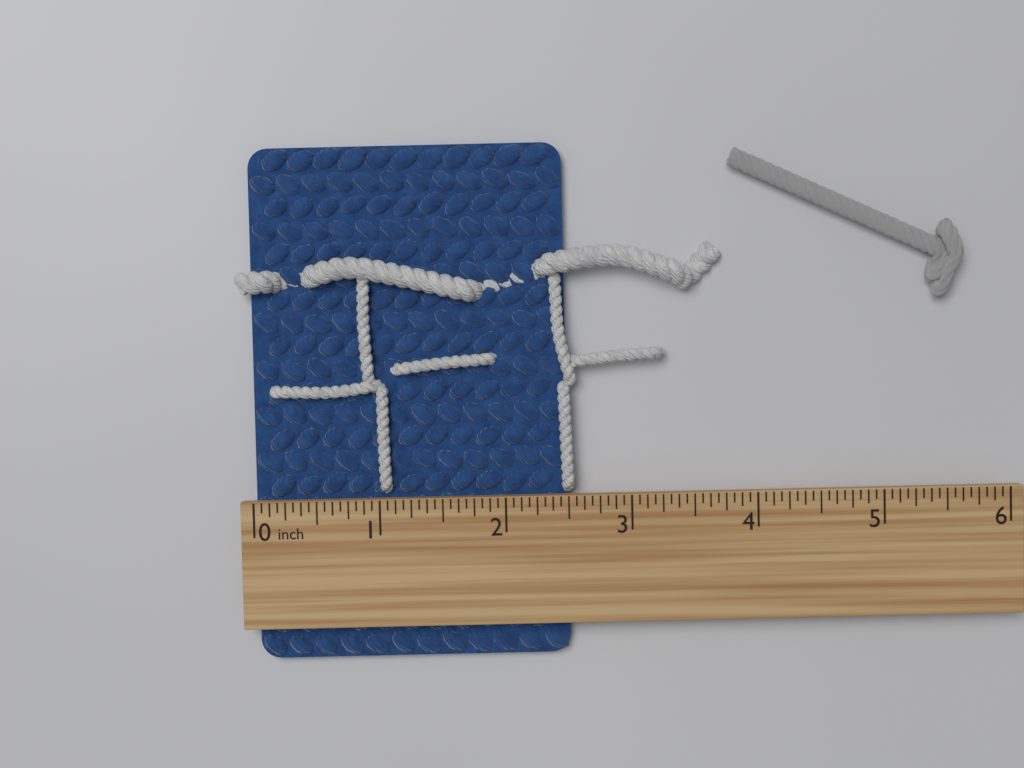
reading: 2.5000 inch
